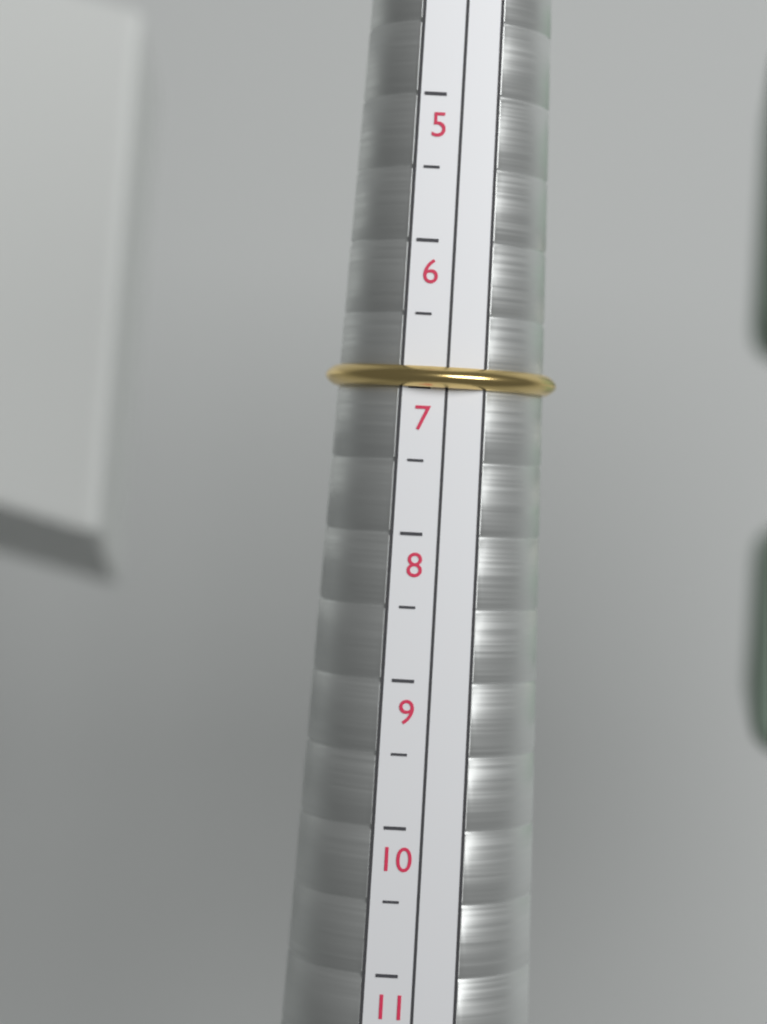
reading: 7.0 (no unit)
